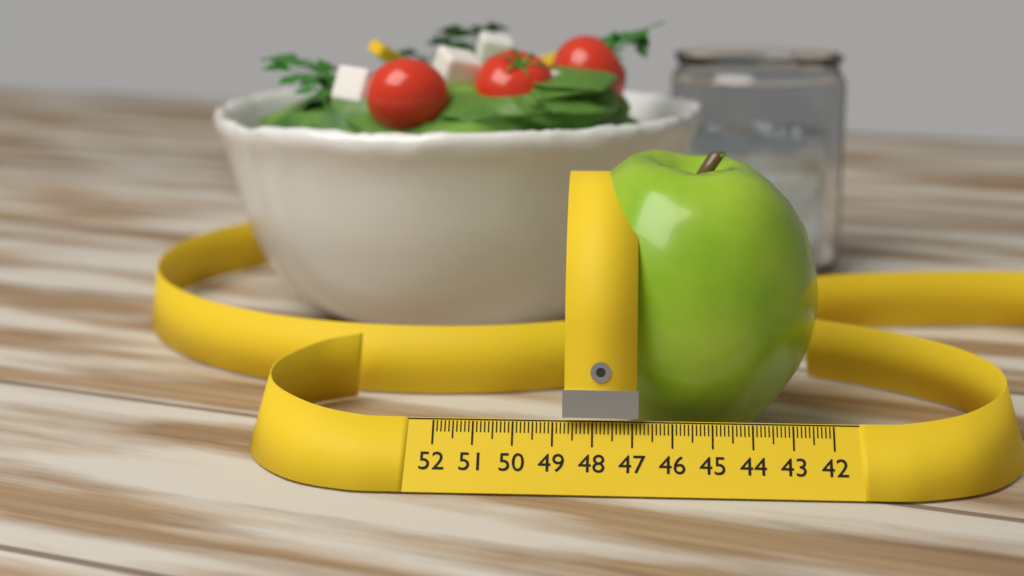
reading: 48.8 (no unit)
